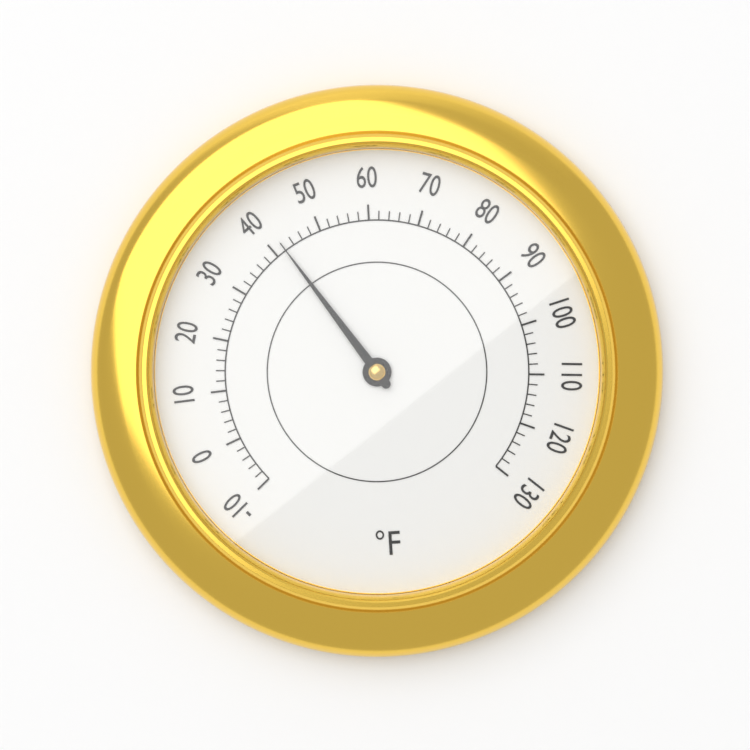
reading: 42 °F
